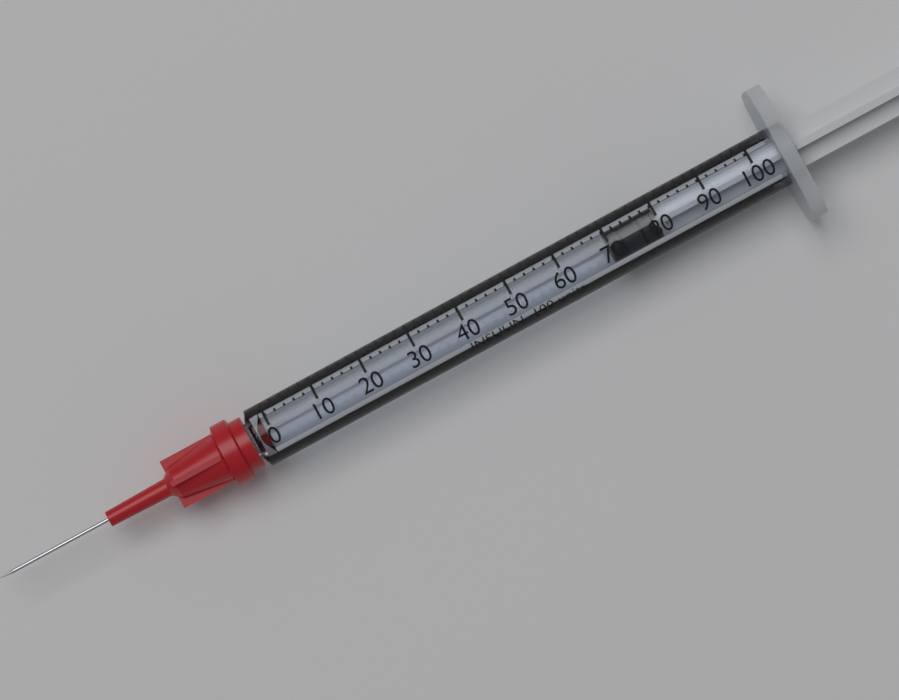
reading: 70 units
